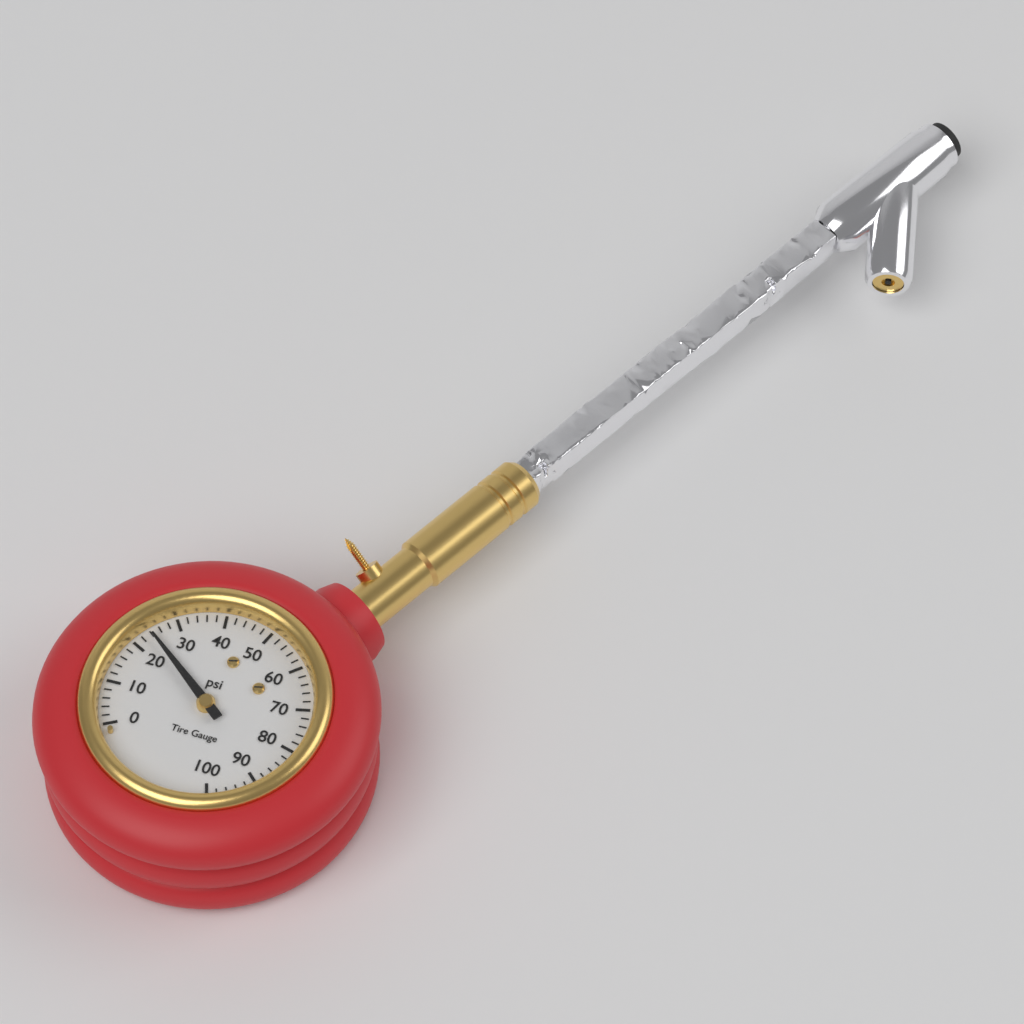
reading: 24 psi
